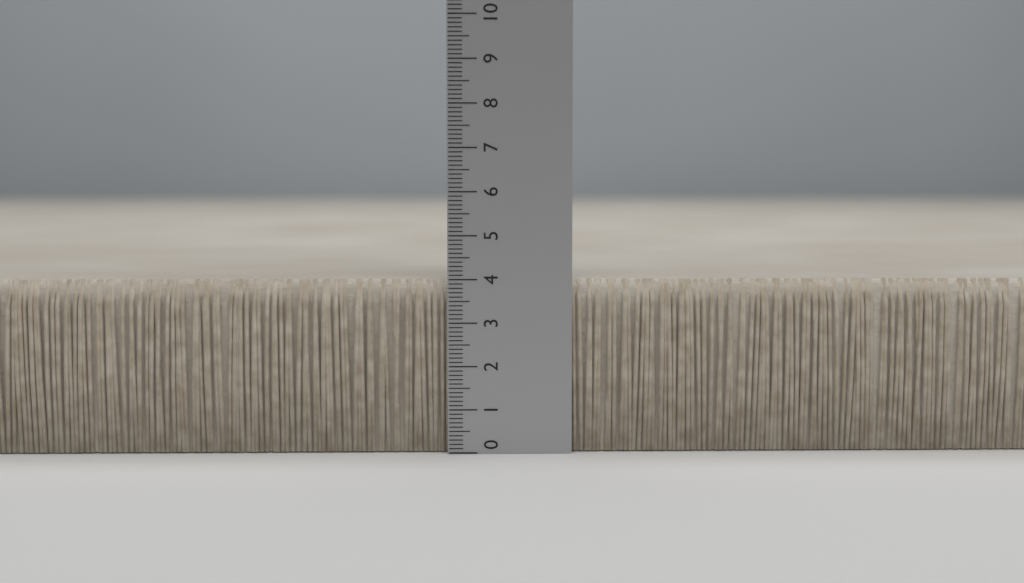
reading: 4.0 (no unit)
